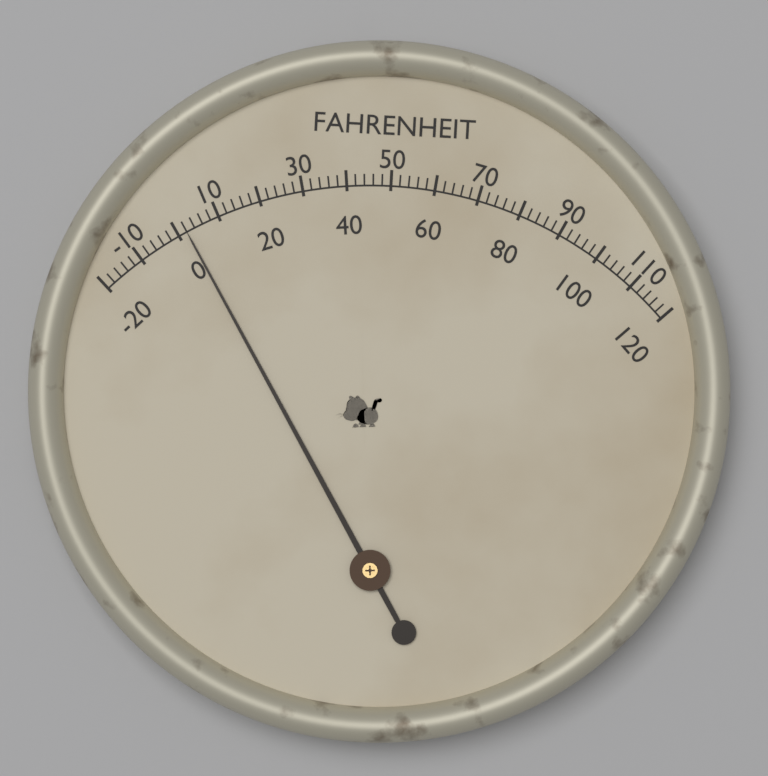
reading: 2 °F
